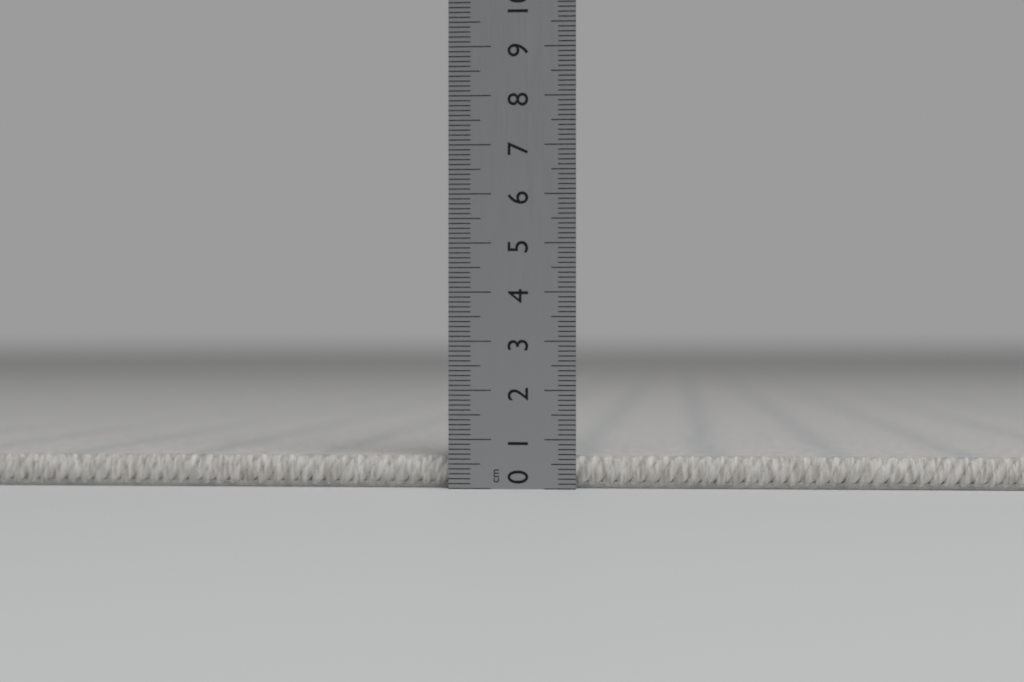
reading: 0.7 cm
